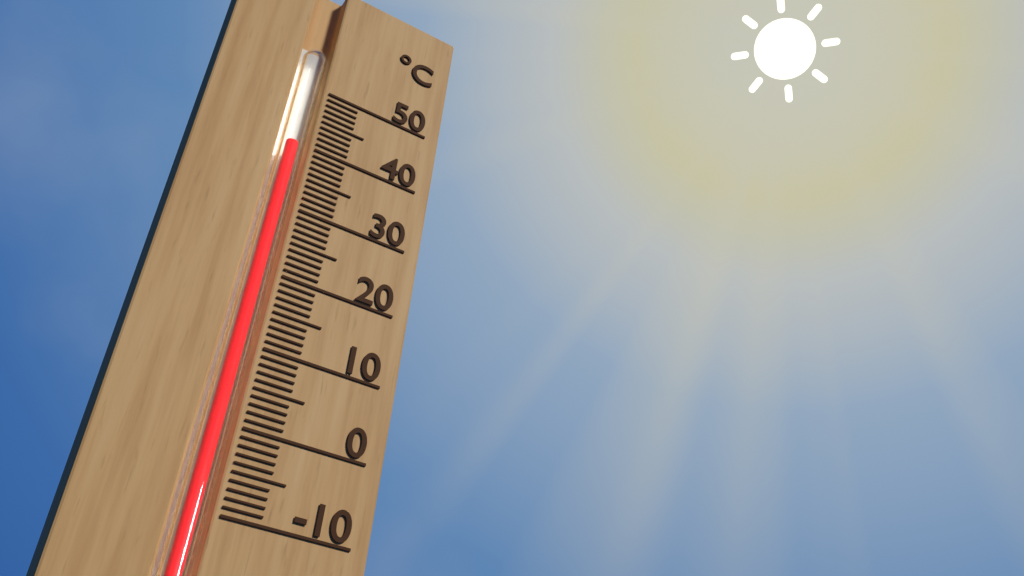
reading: 40 °C
